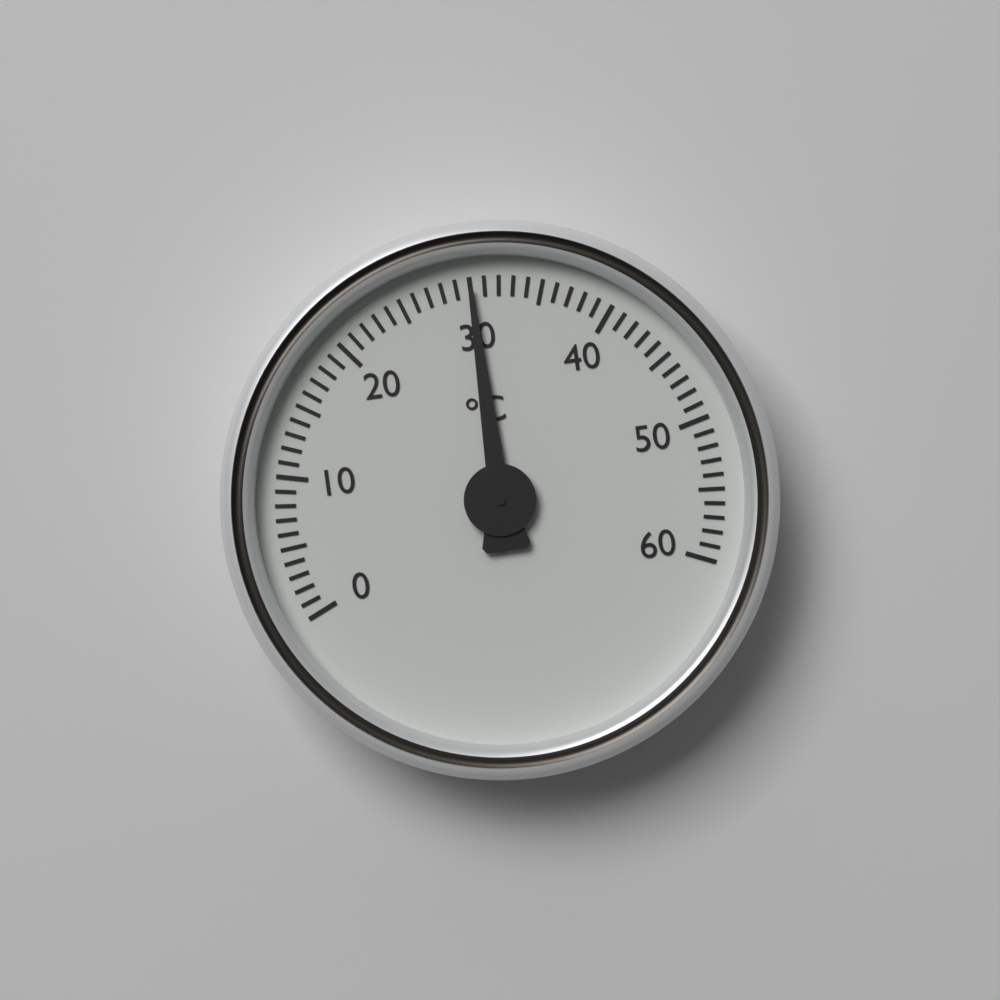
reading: 30 °C
